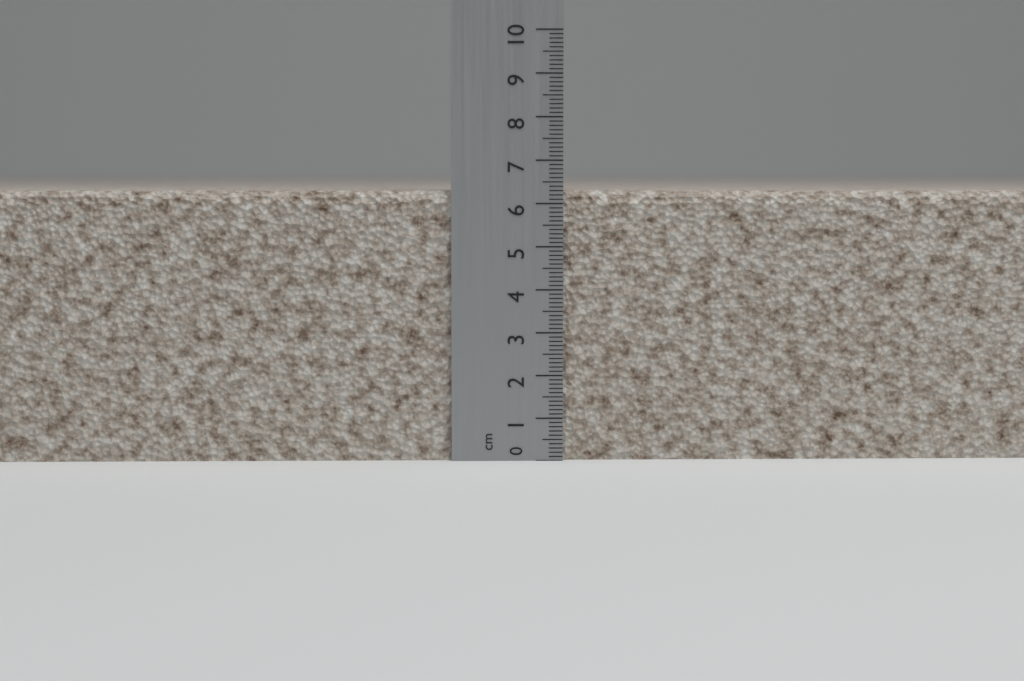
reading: 6.3 cm
